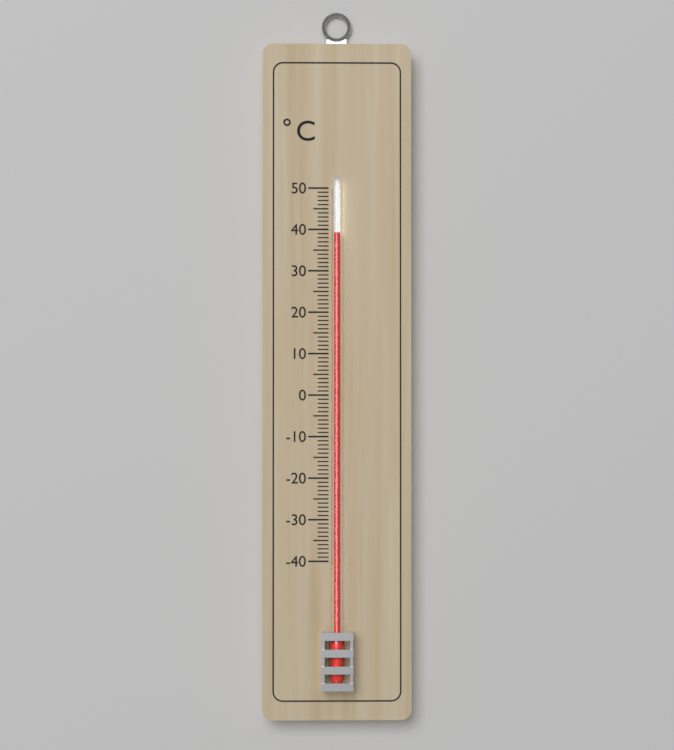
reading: 39 °C
